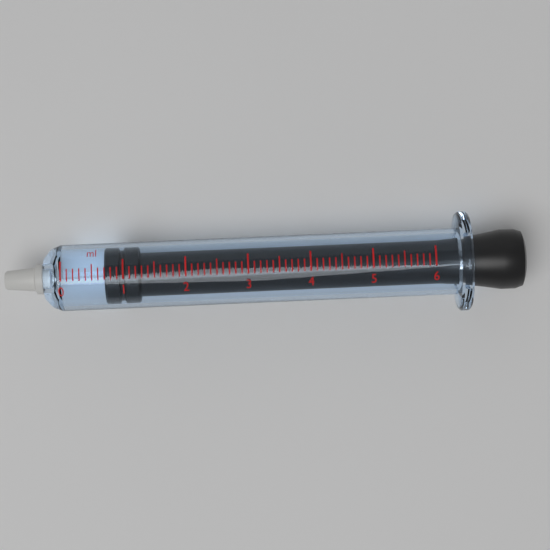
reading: 0.7 ml
